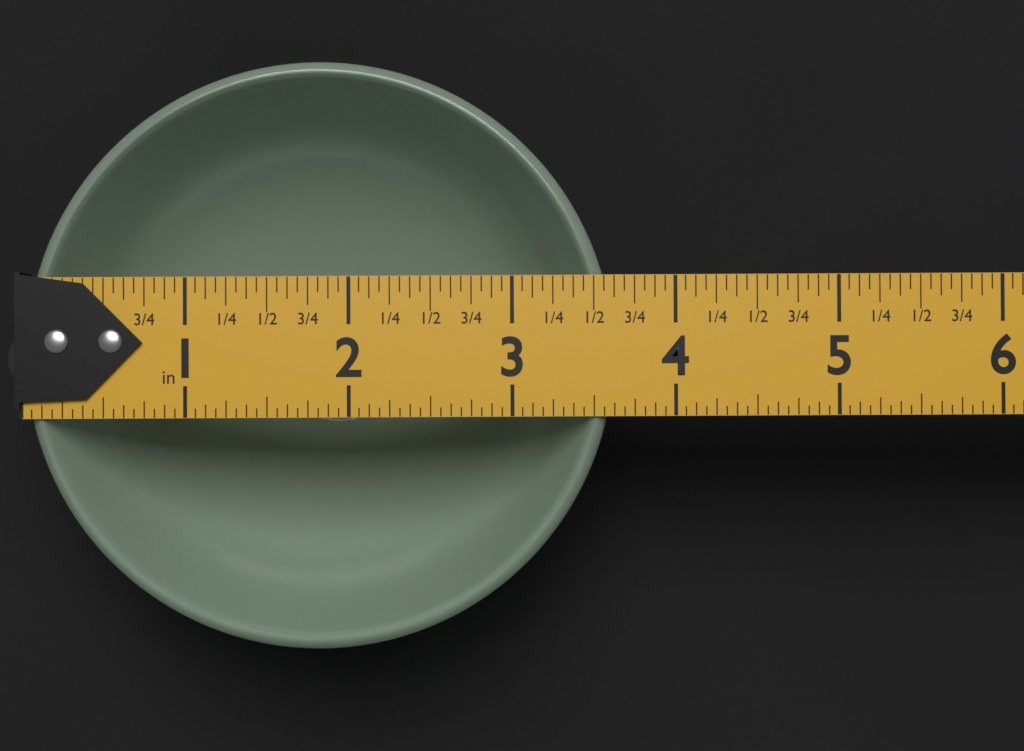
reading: 3.6250 in
